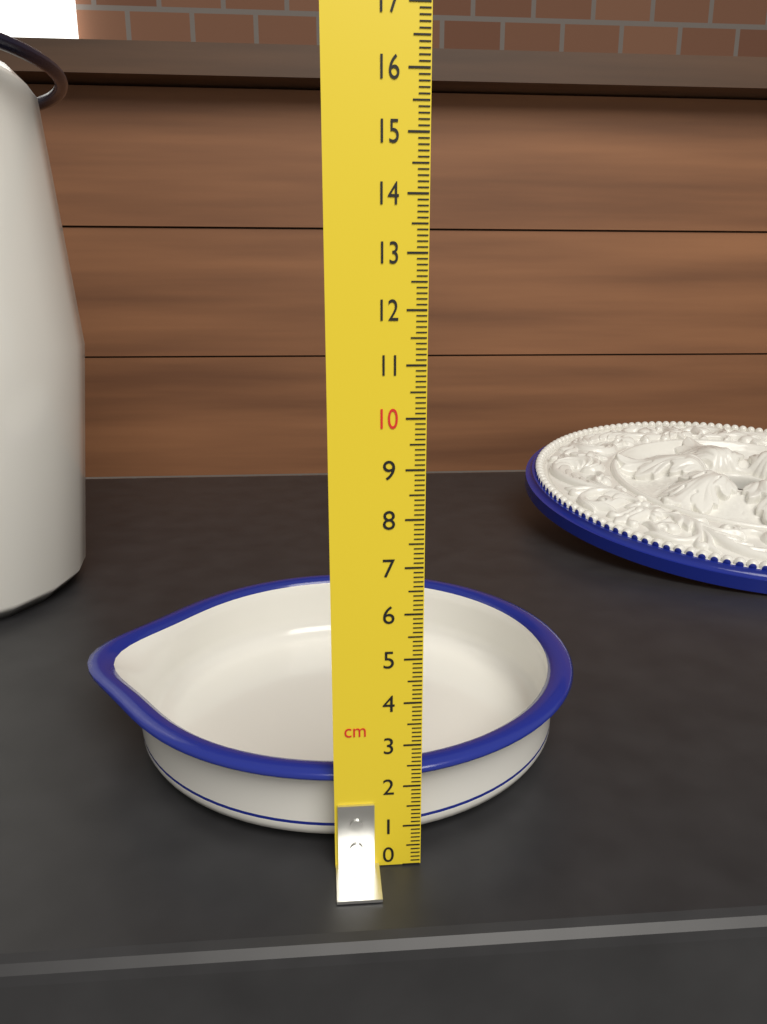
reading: 2.3 cm
